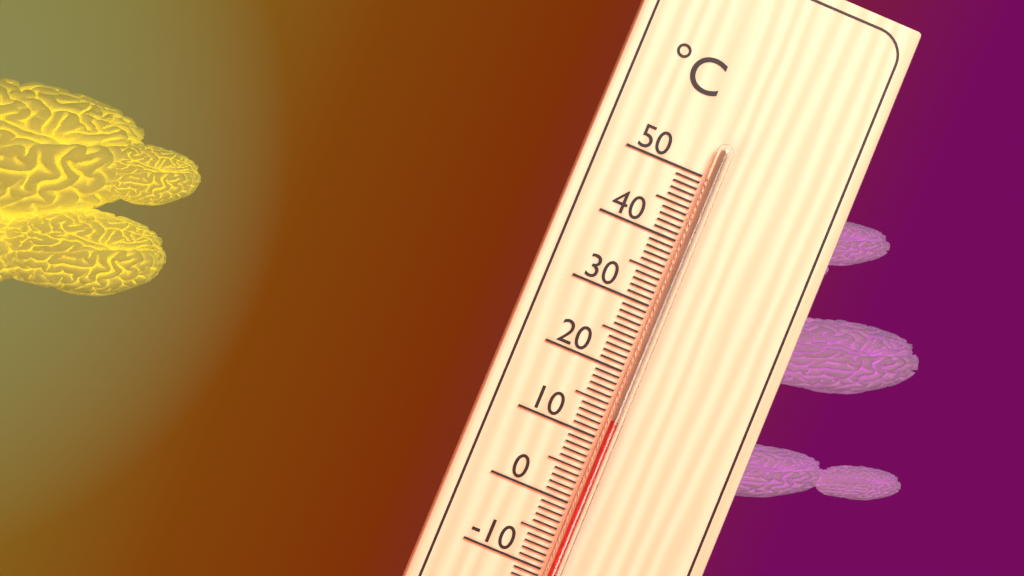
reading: 13 °C
